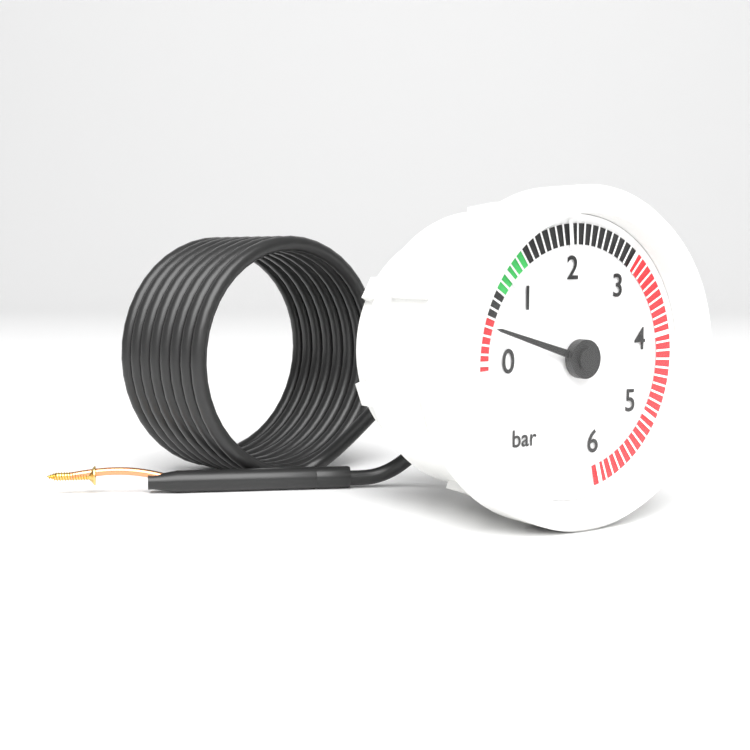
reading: 0.4 bar
